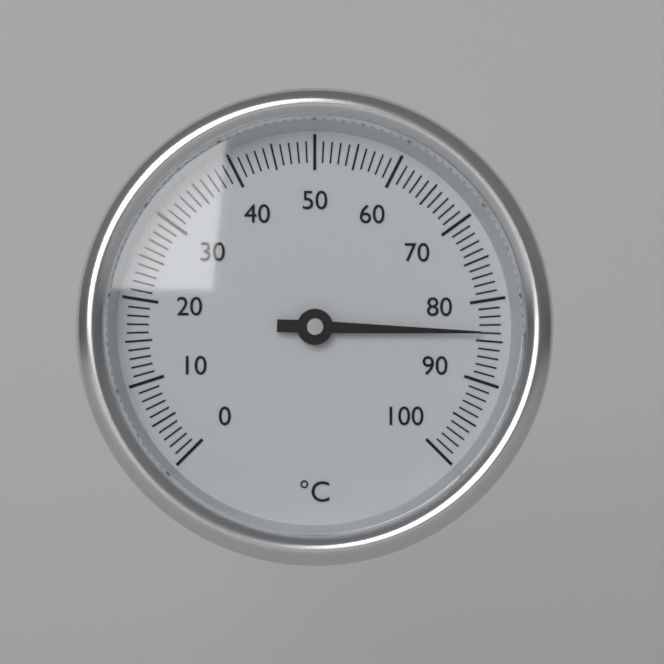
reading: 84 °C
